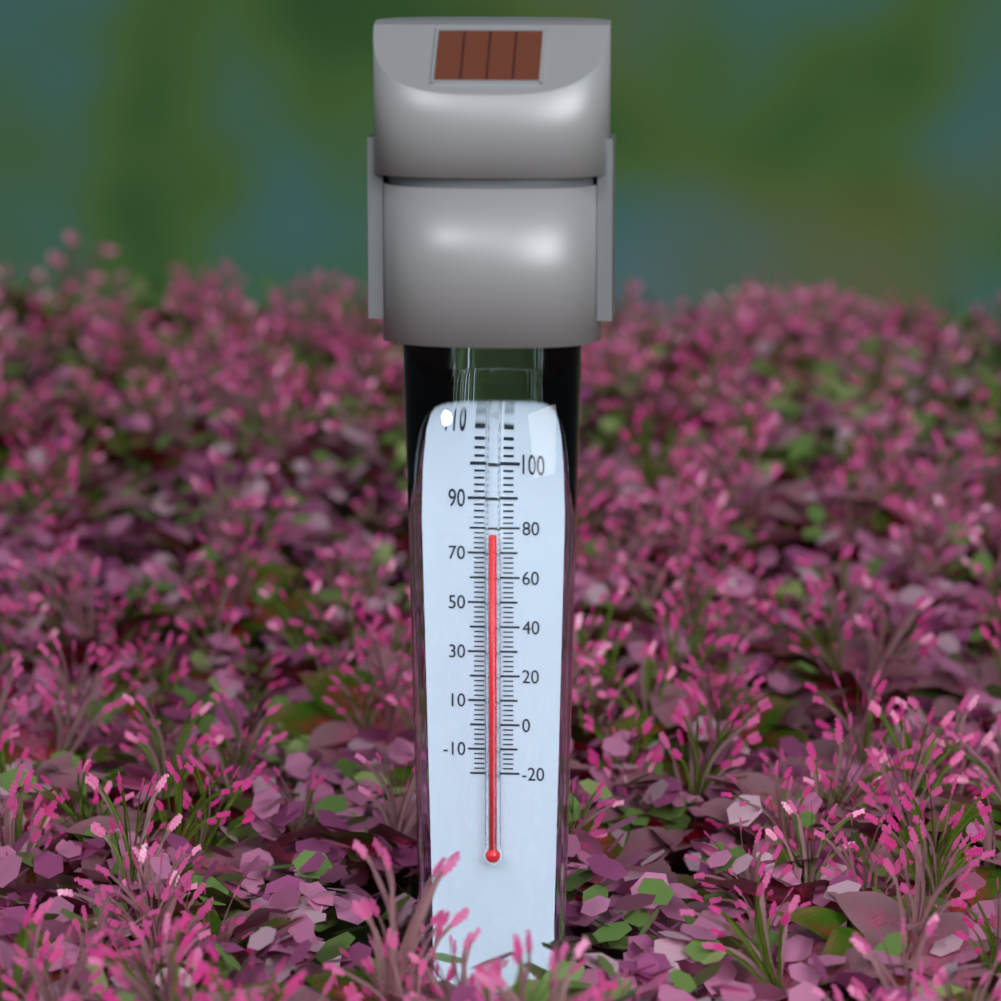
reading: 78 °F
